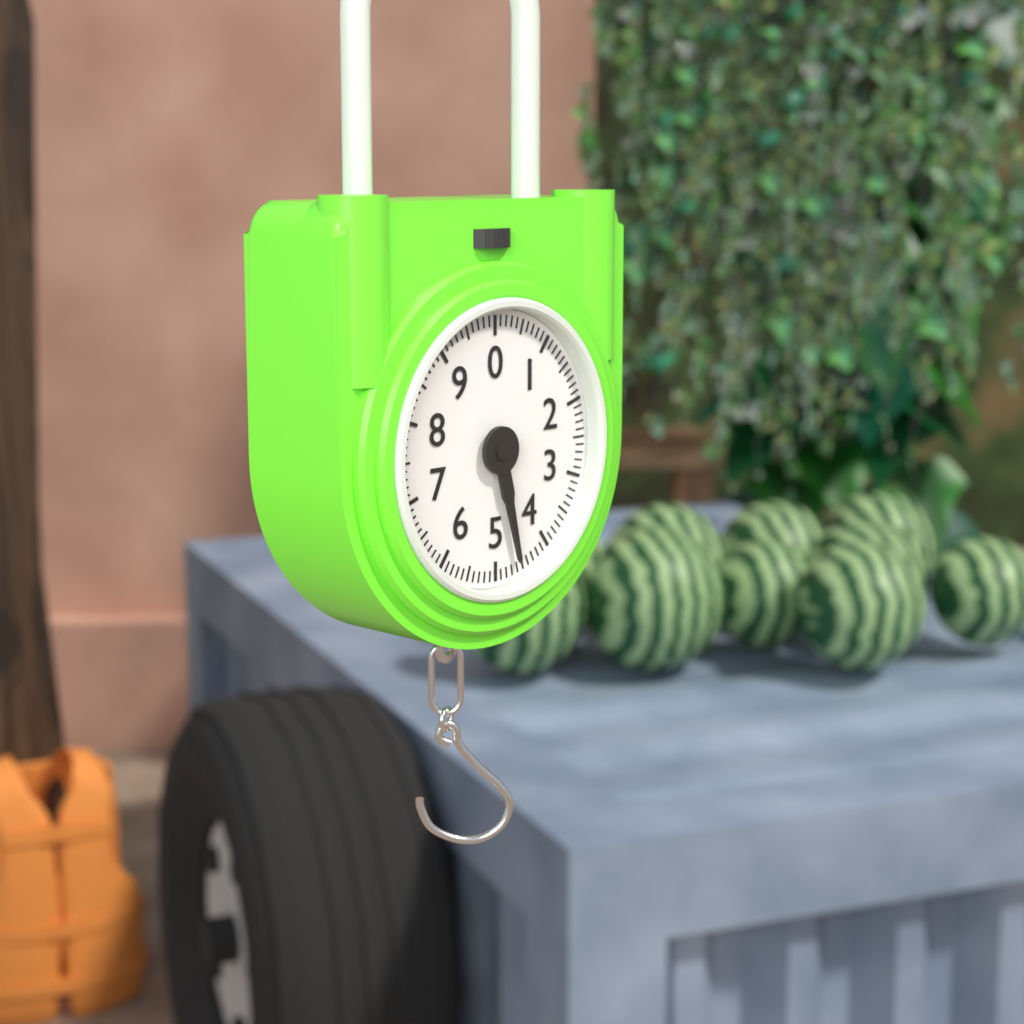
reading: 4.6 (no unit)
